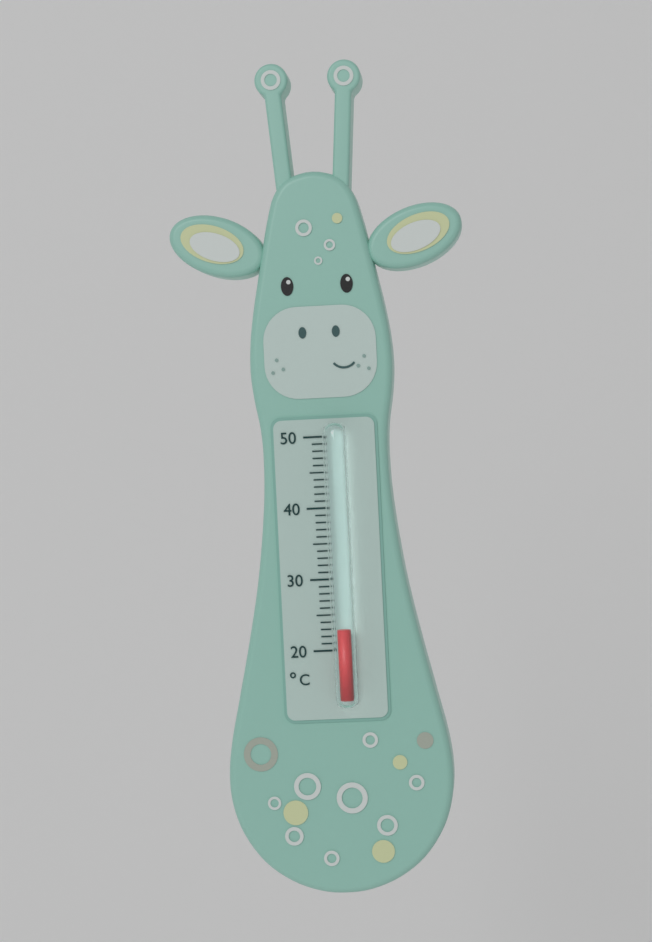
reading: 23 °C
